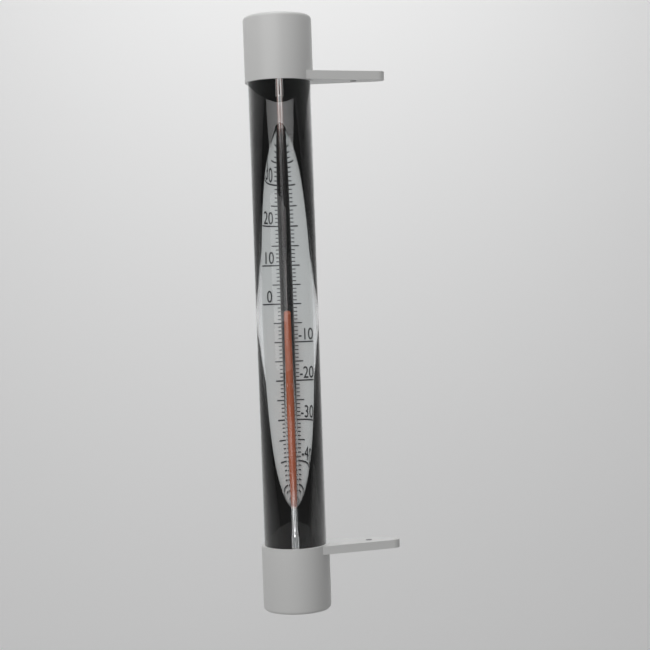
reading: -3 °C
